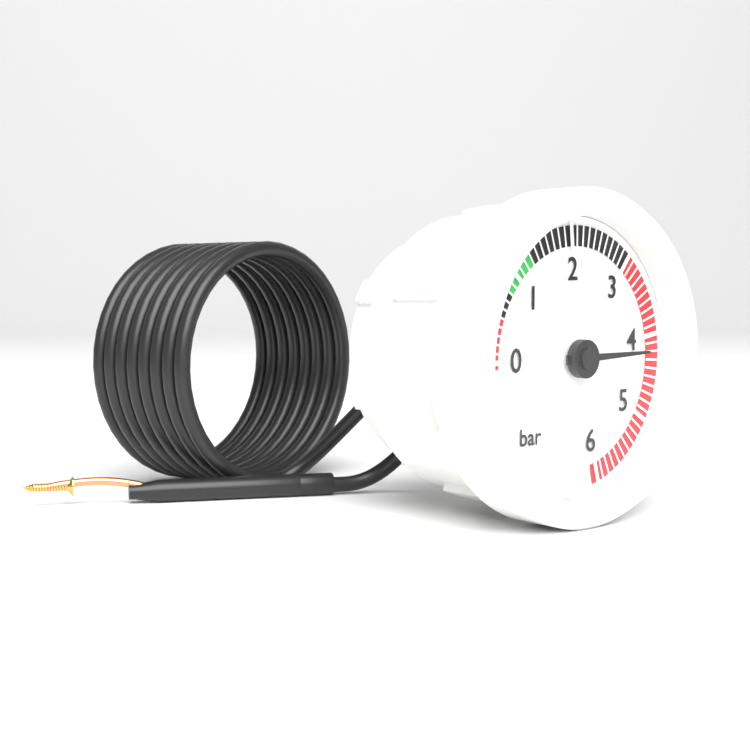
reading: 4.2 bar
